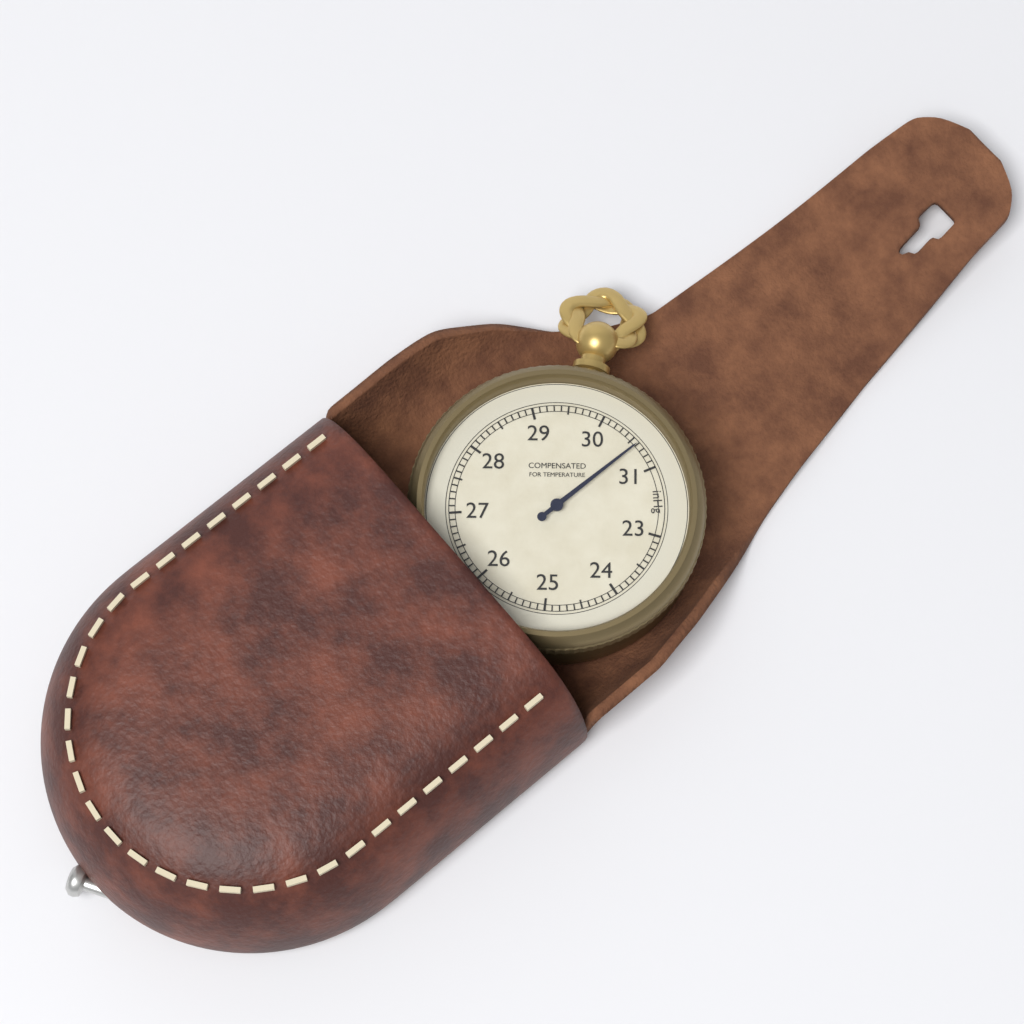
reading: 30.6 inHg
